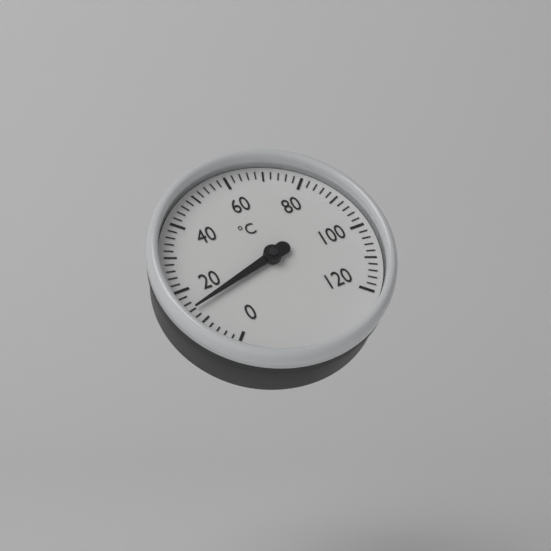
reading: 14 °C
